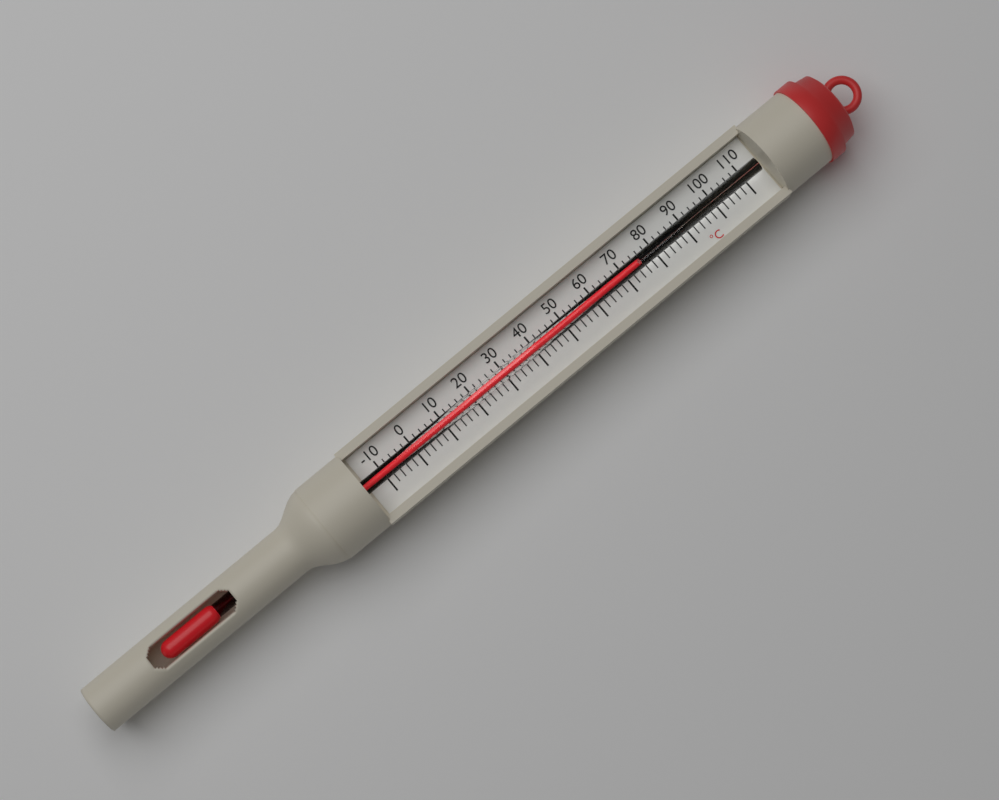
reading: 74 °C
